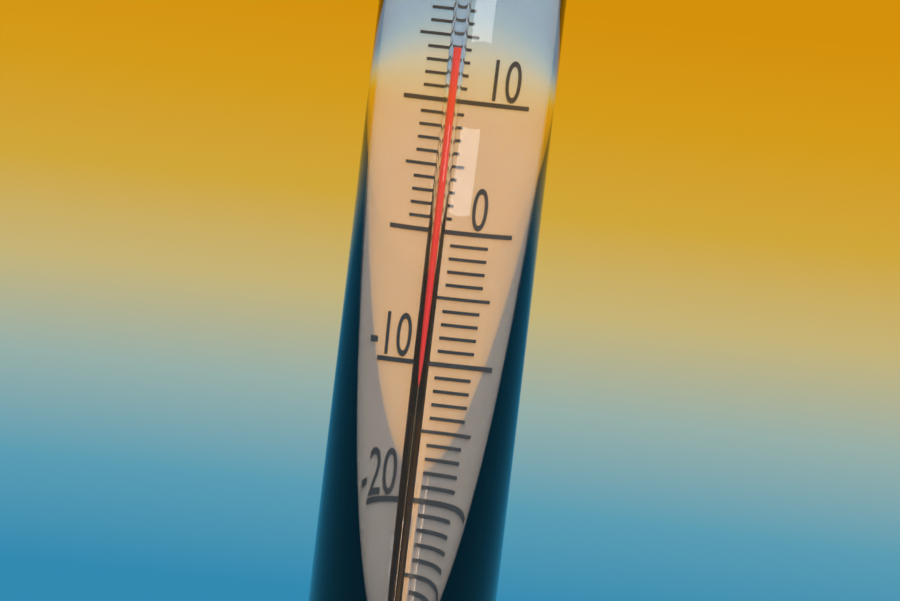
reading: 14 °C
